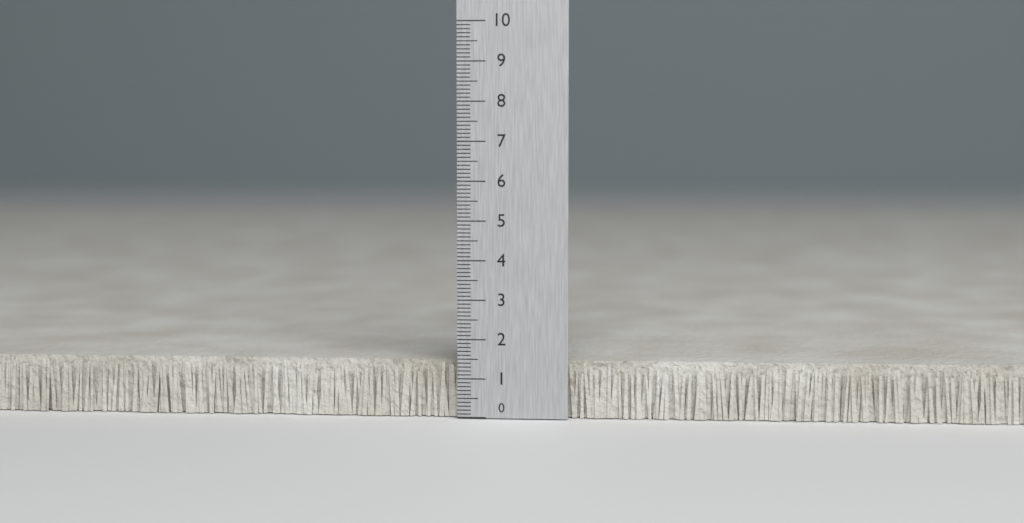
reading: 1.4 (no unit)
